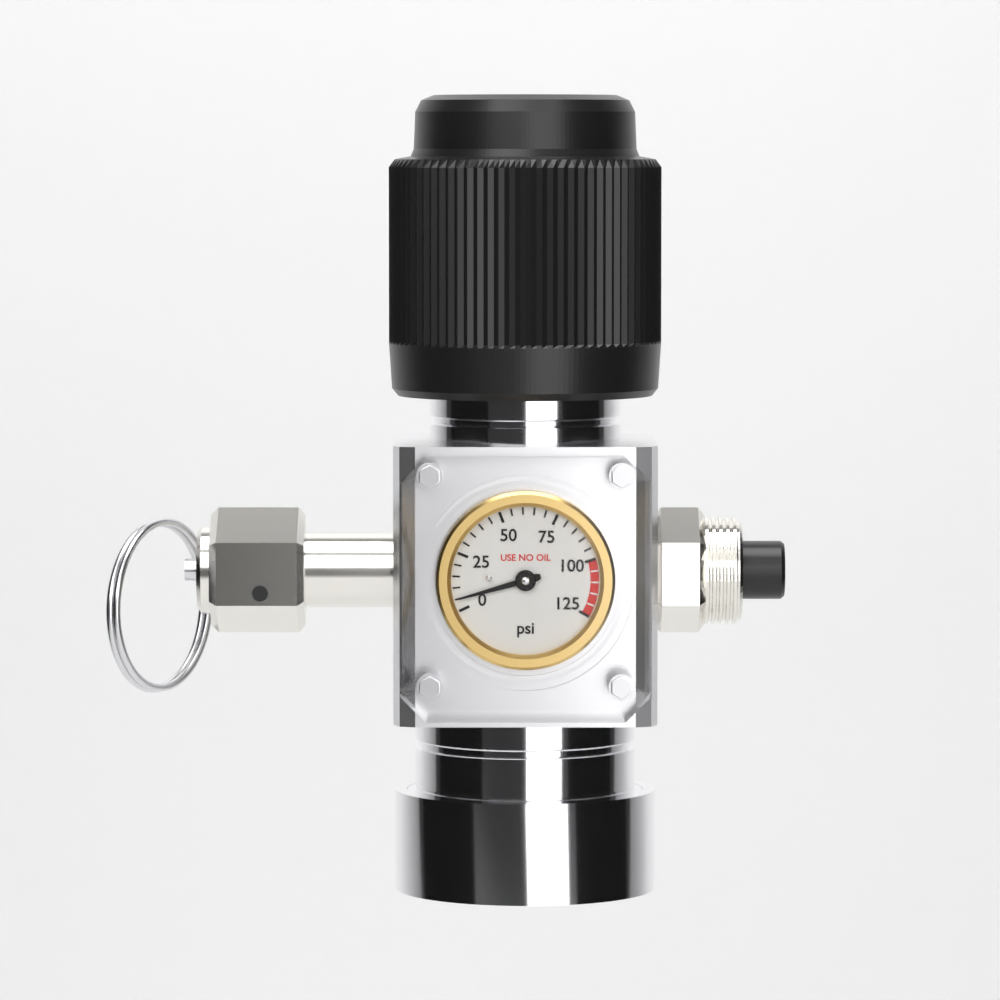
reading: 5 psi
